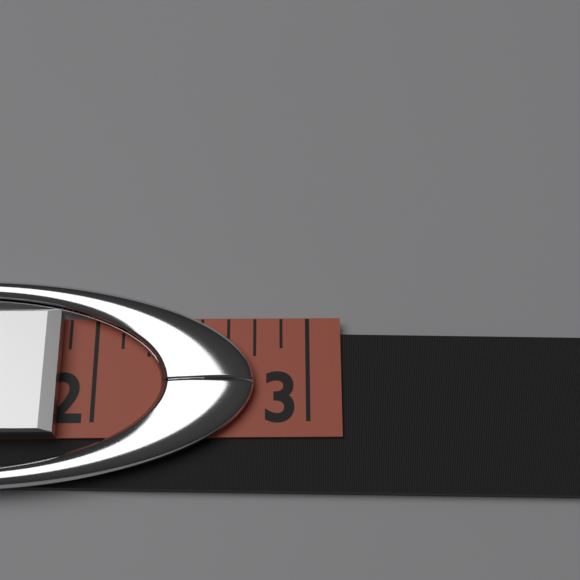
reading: 2.750 in
